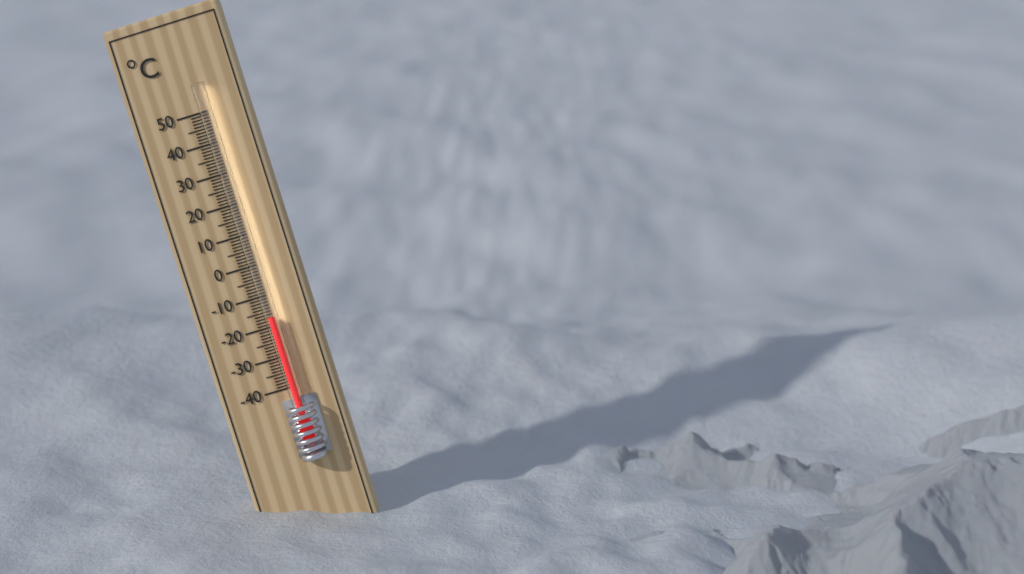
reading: -17 °C
